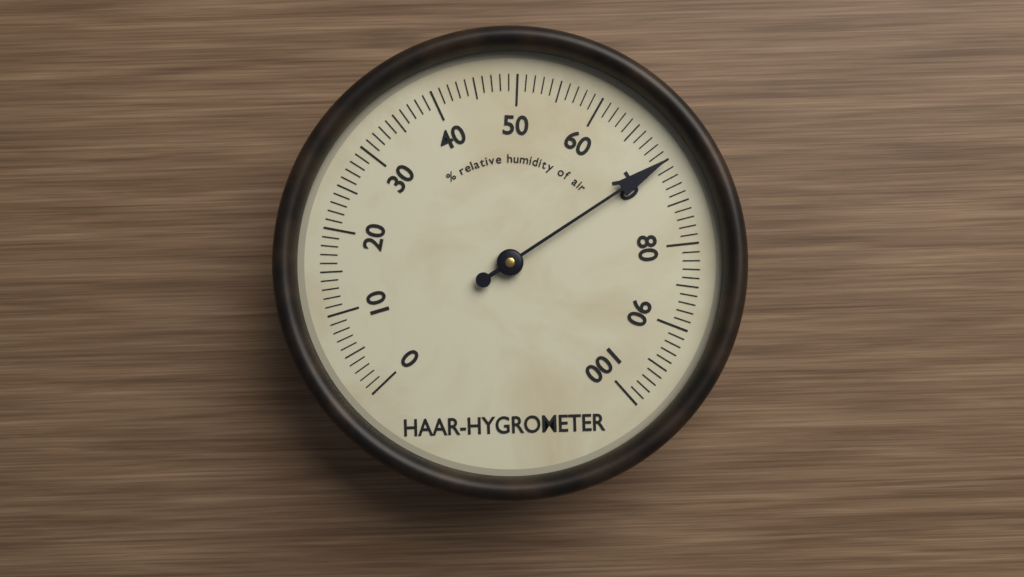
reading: 70 %
